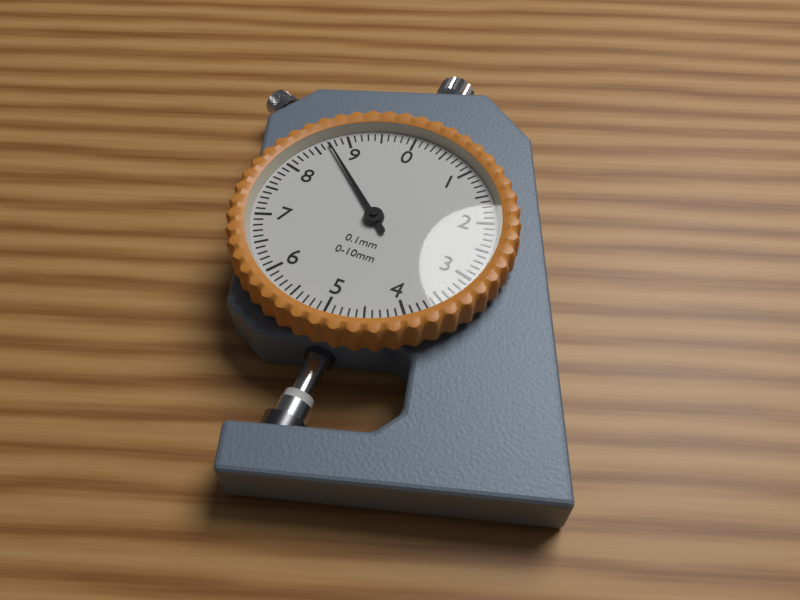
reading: 8.7 mm
